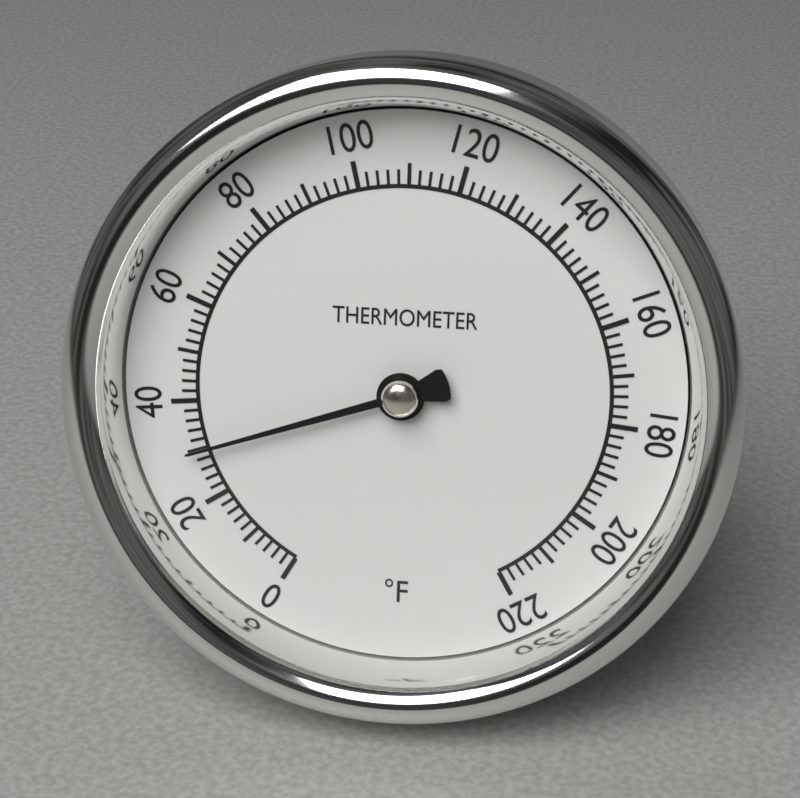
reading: 30 °F
